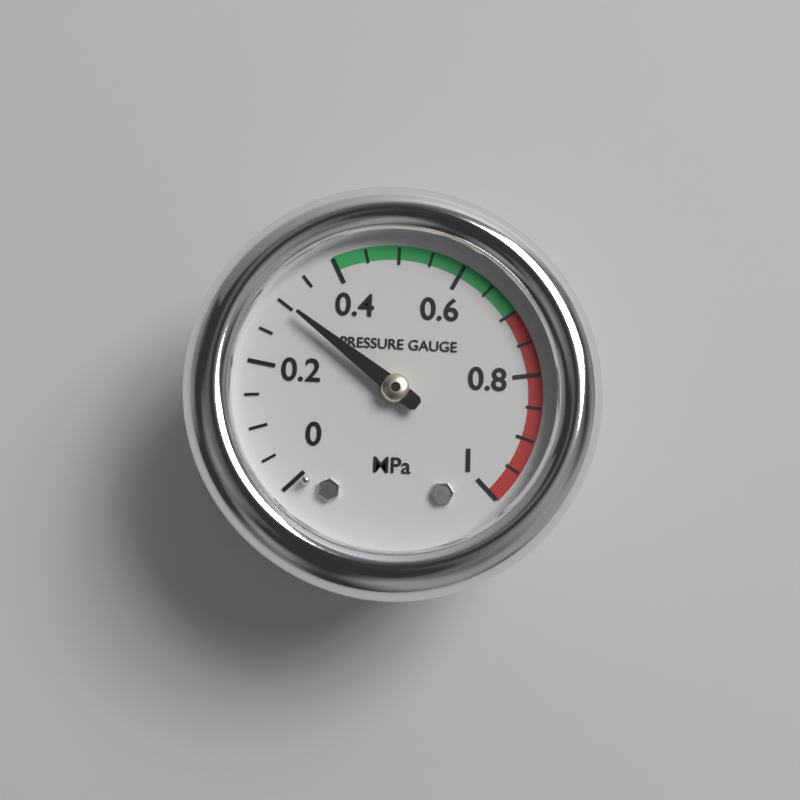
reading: 0.30 MPa
